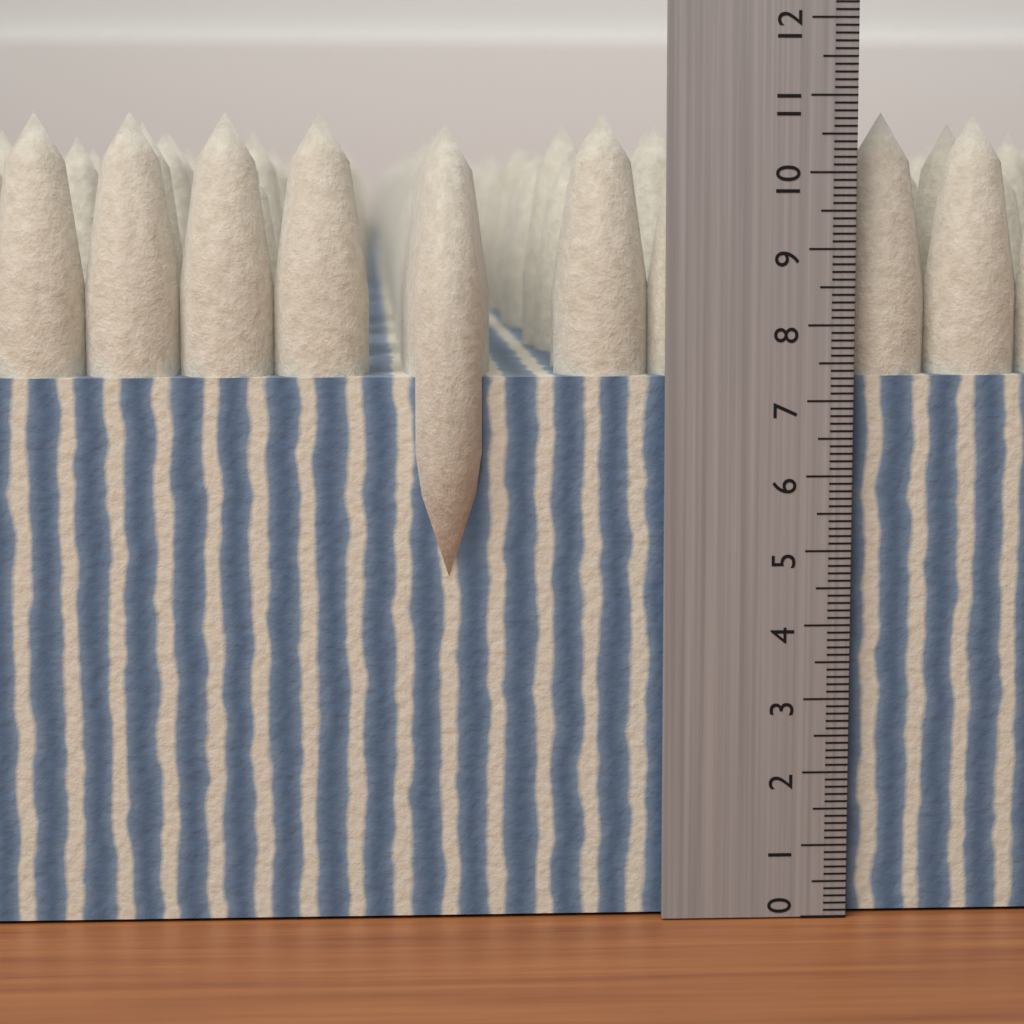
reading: 10.8 (no unit)
